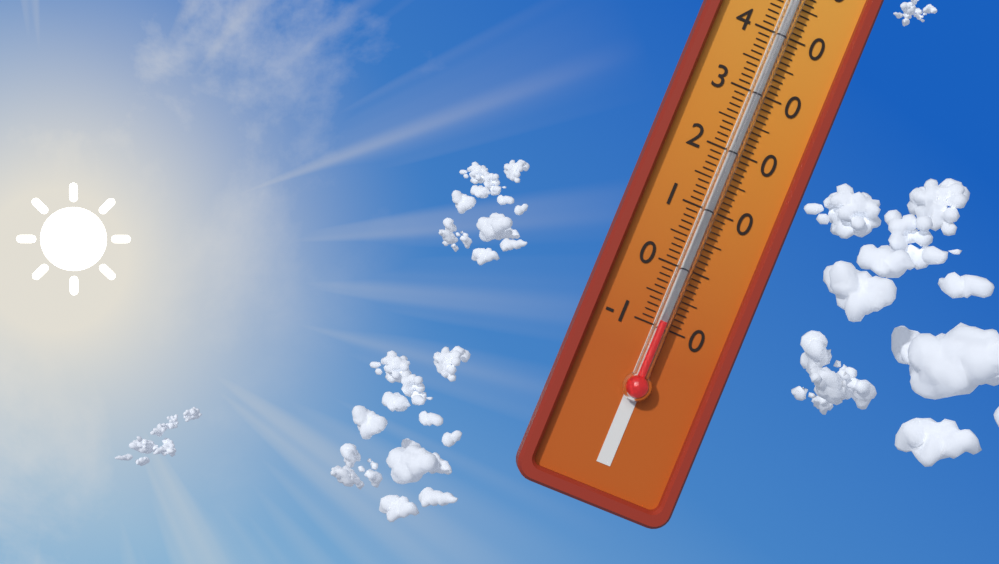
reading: -9 °C
